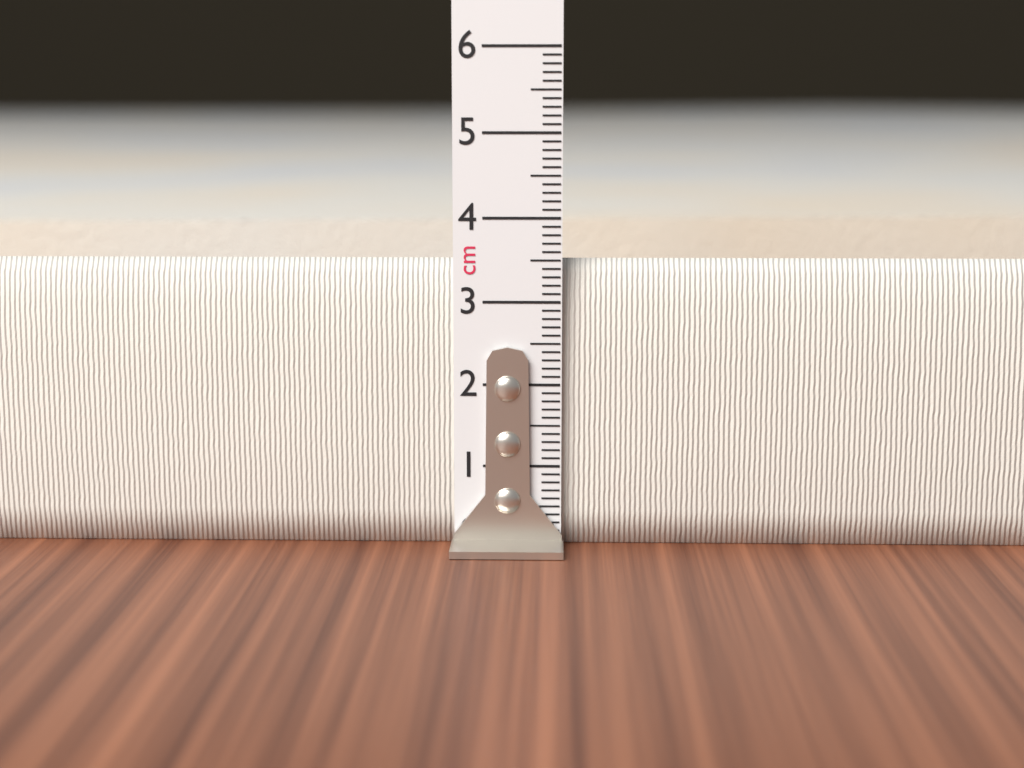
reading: 3.5 cm
